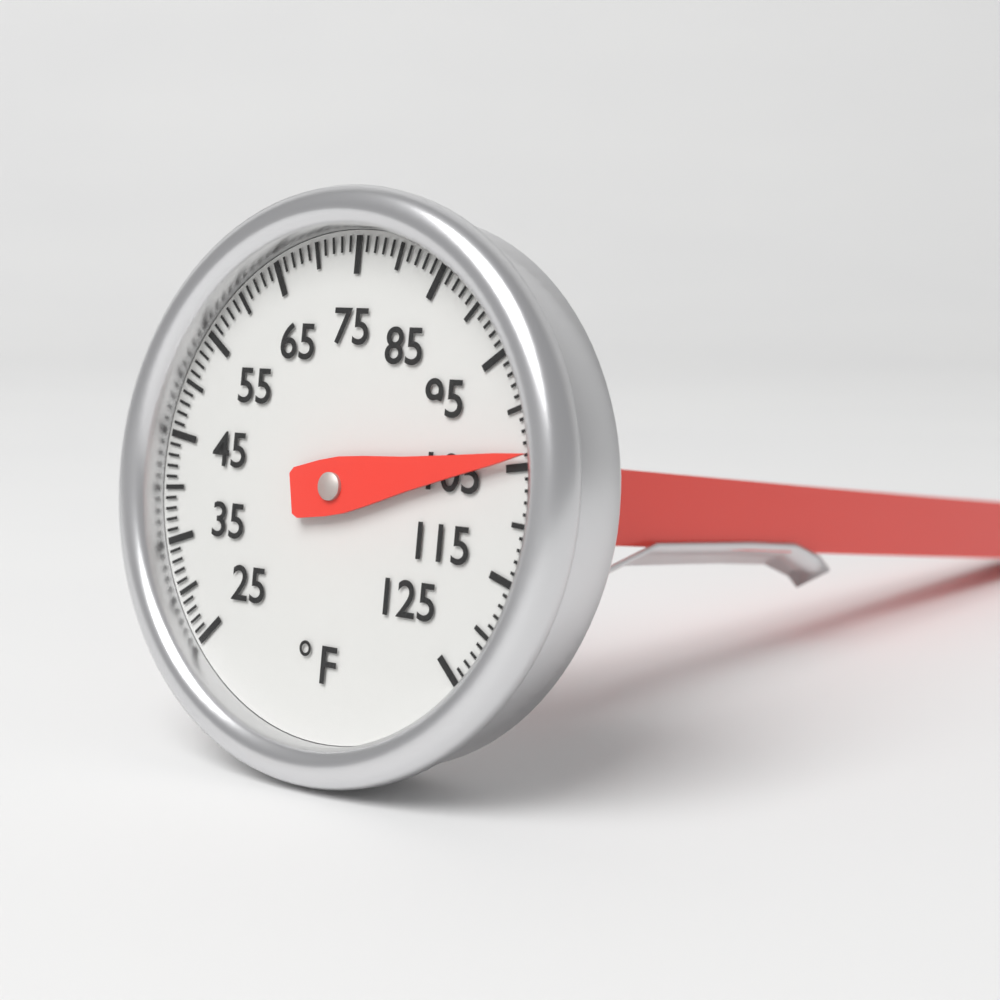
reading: 104 °F
